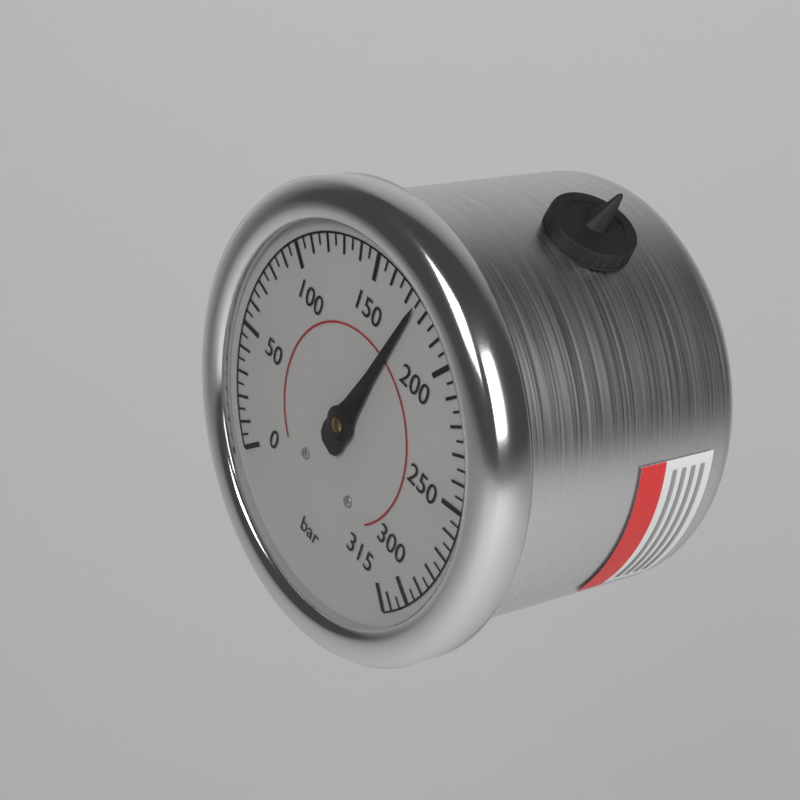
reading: 175 bar
